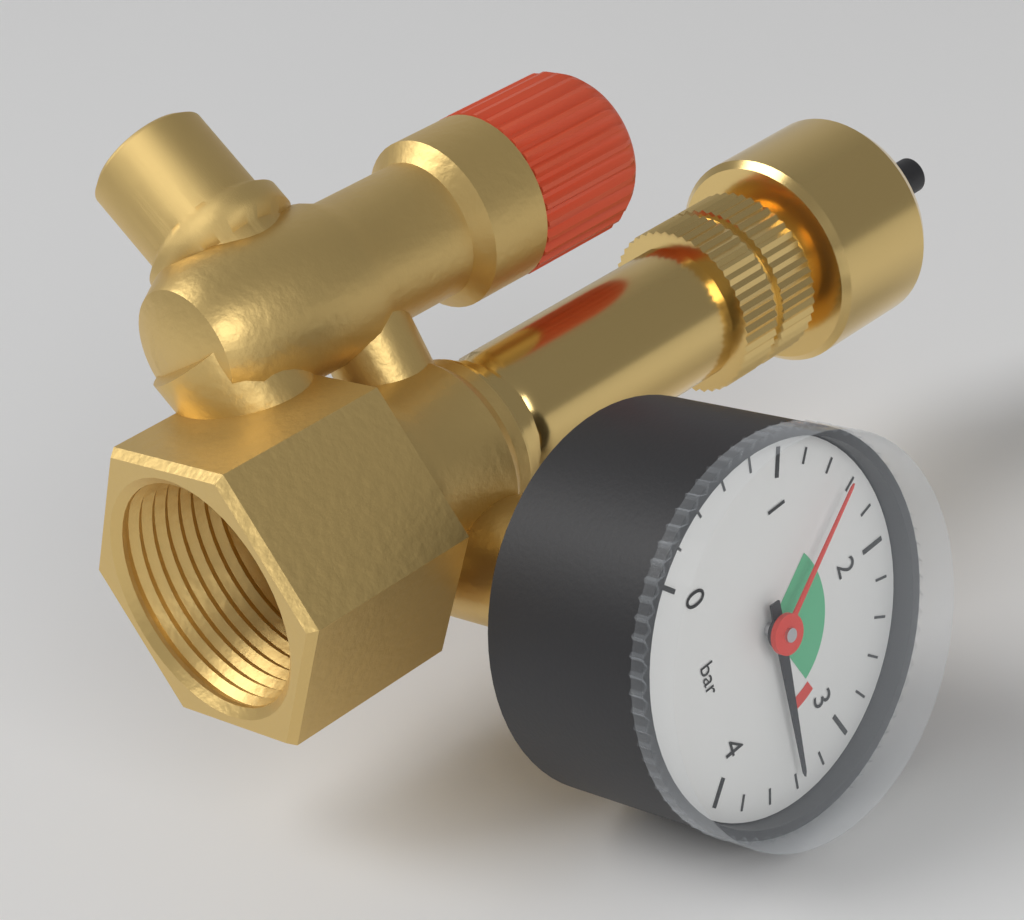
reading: 3.4 bar
